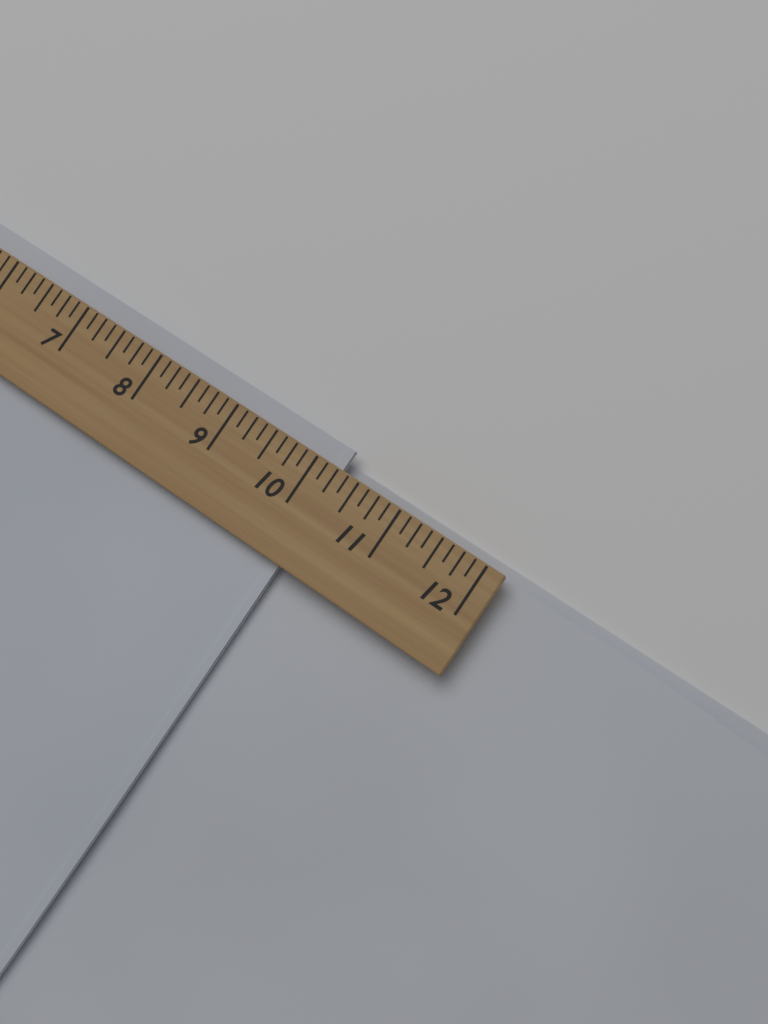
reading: 10.250 (no unit)
